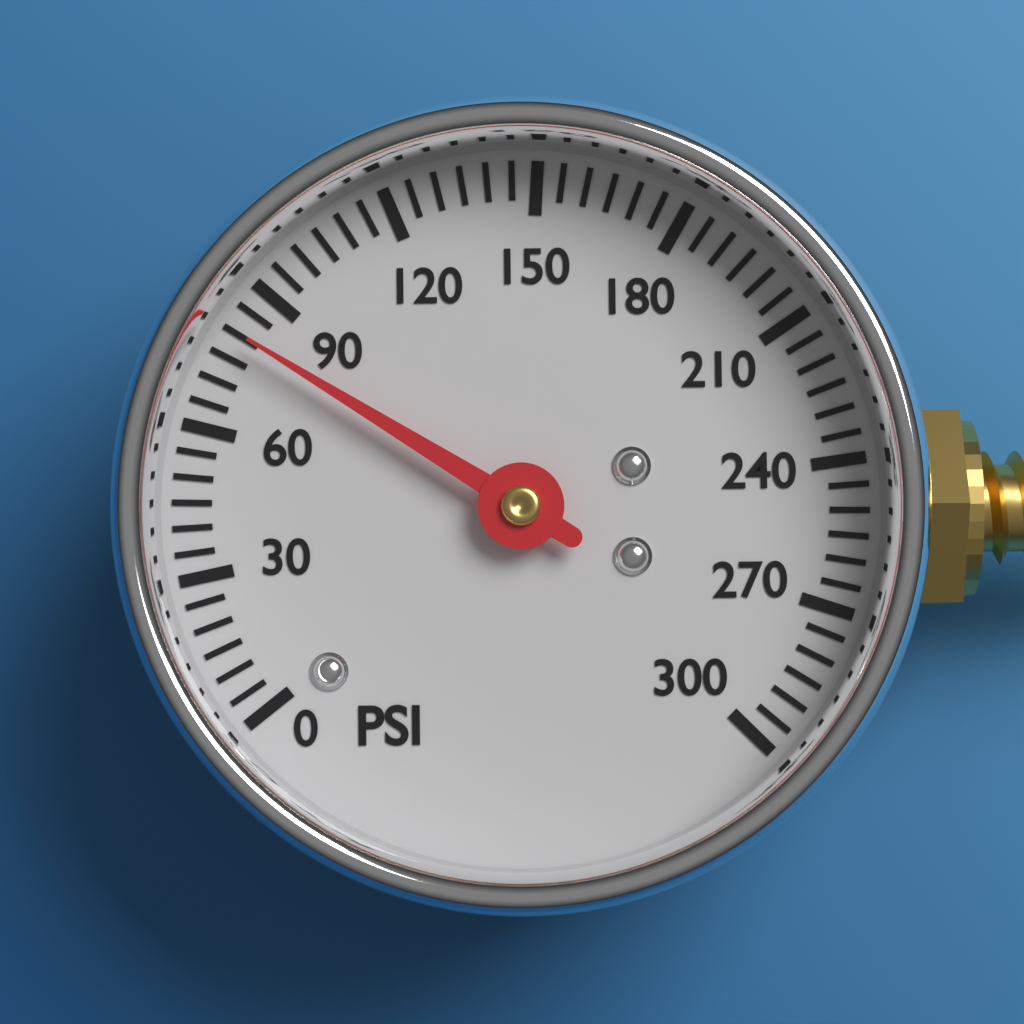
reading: 80 psi
